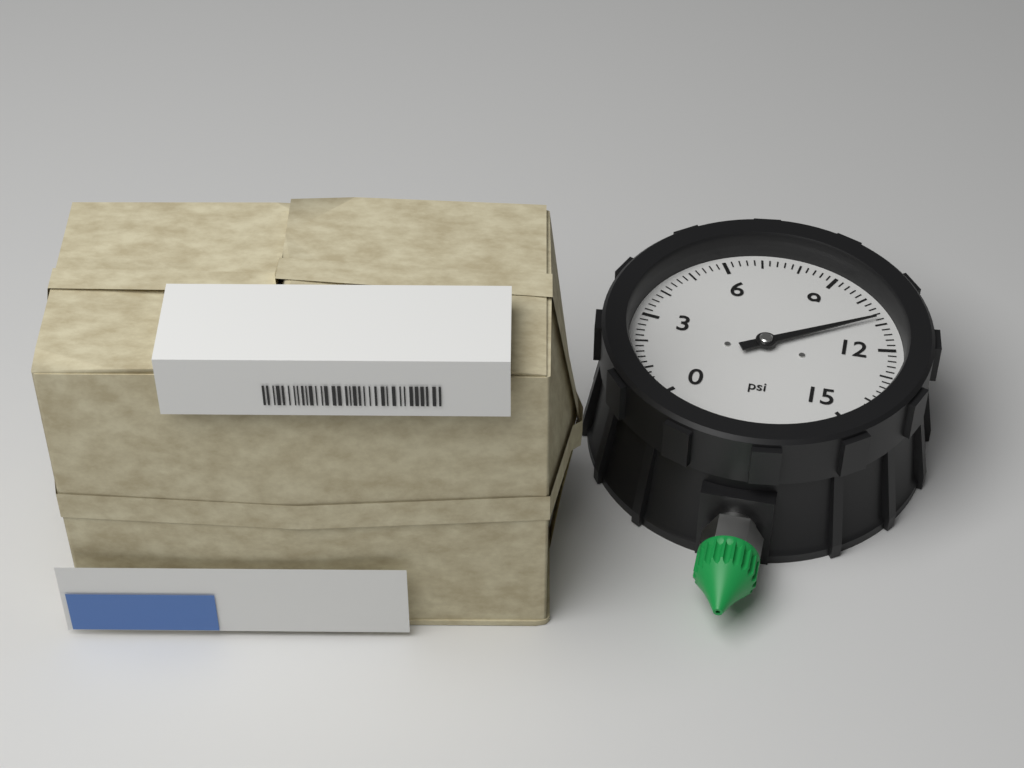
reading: 10.8 psi
